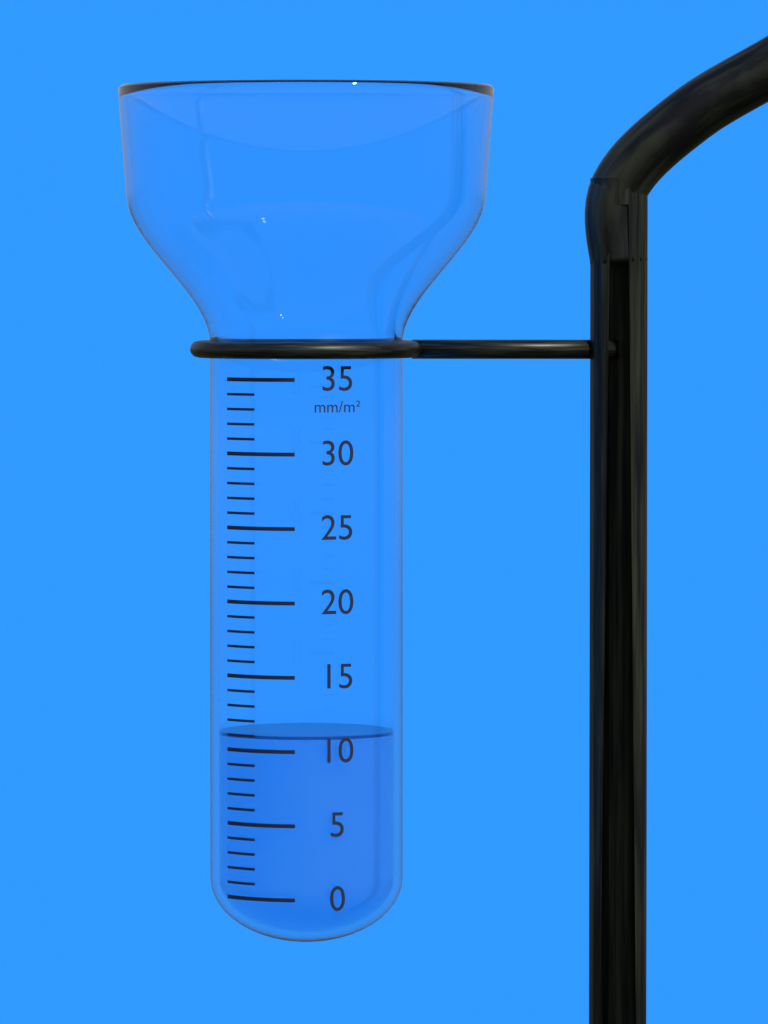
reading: 11 mm/m²
